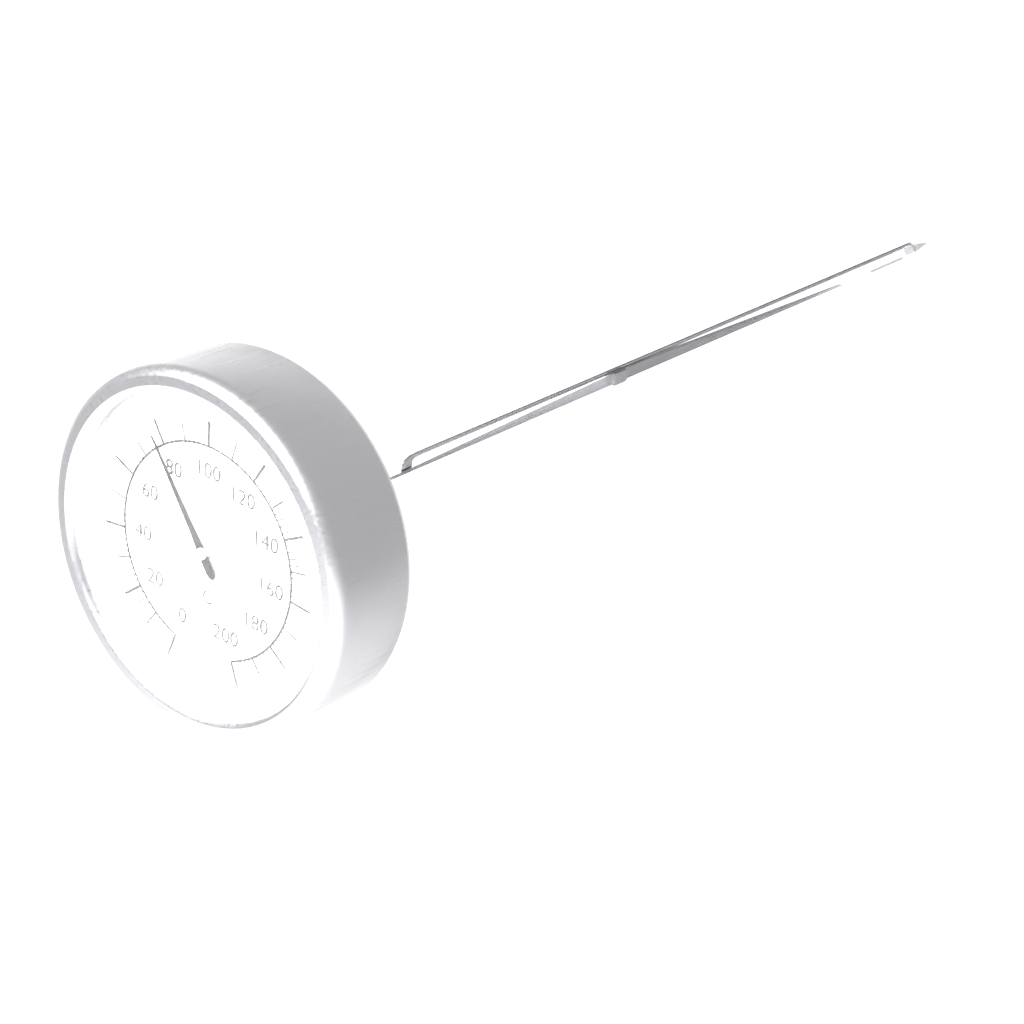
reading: 78 °C
